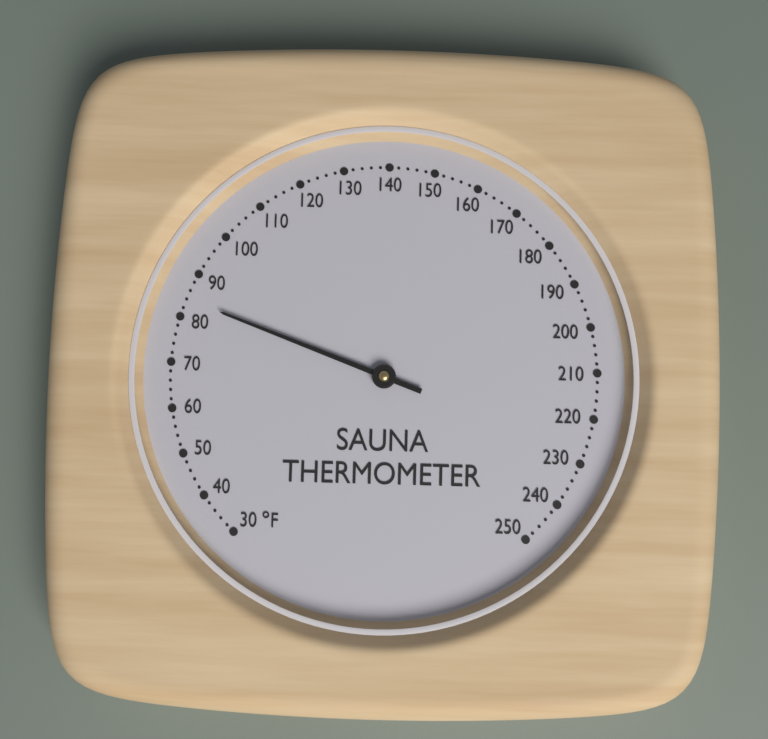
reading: 84 °F
